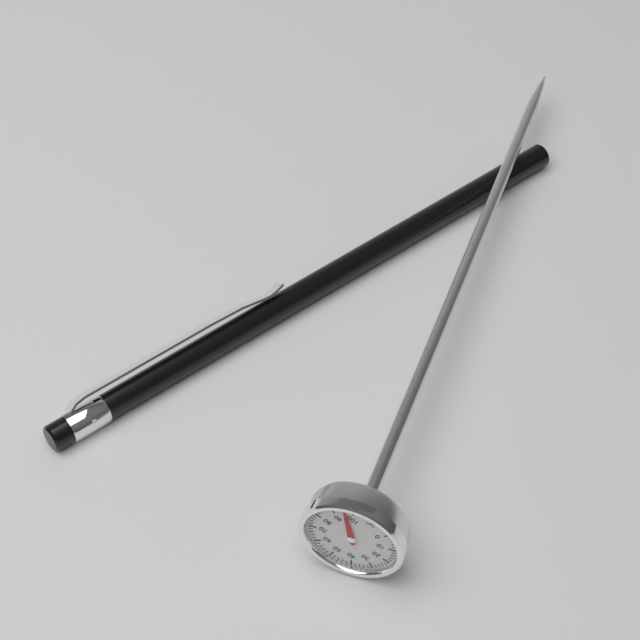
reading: 96 °C
